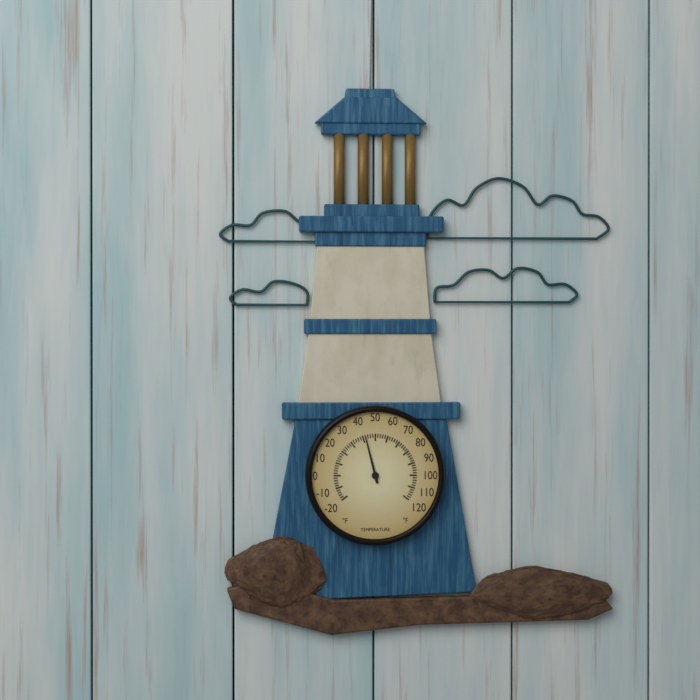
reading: 42 °F
